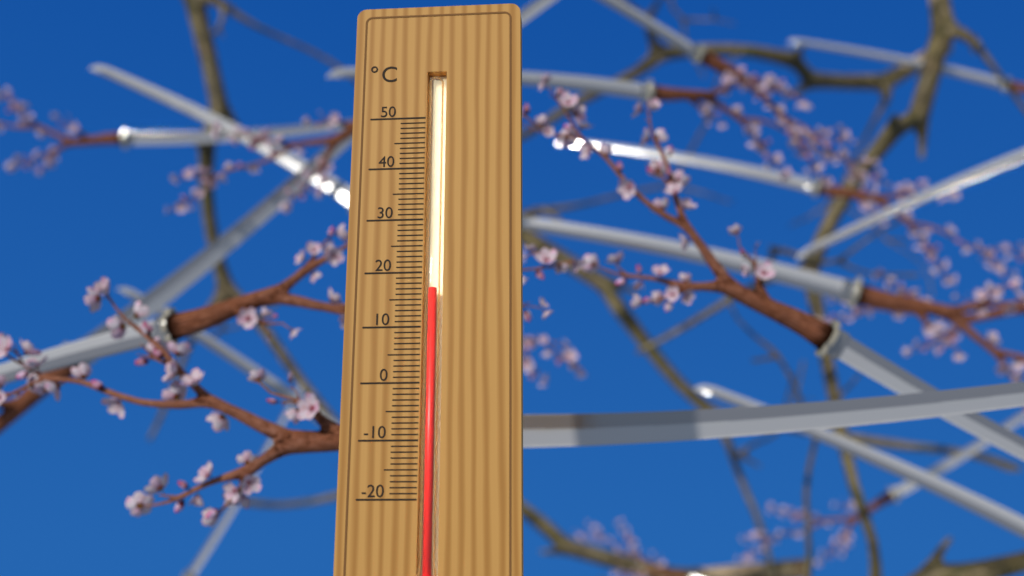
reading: 17 °C
